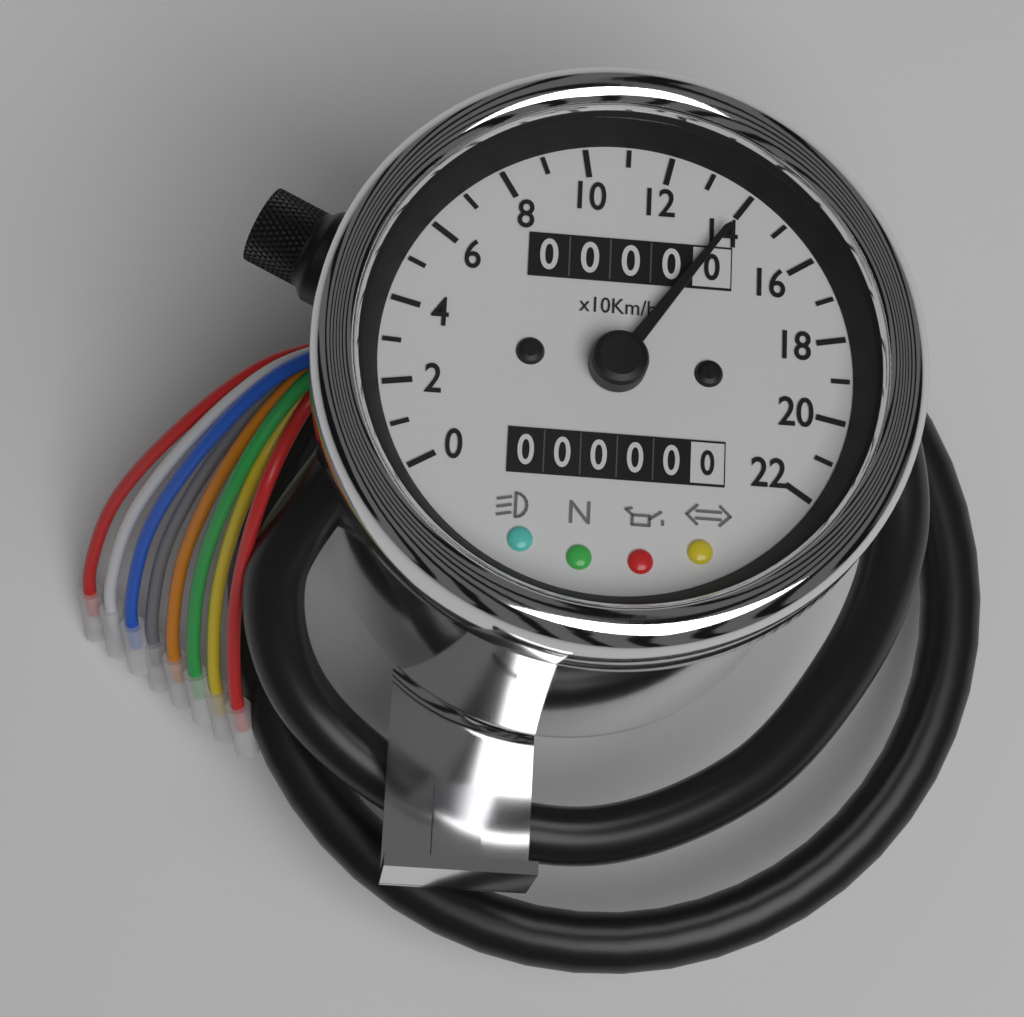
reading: 140 km/h
